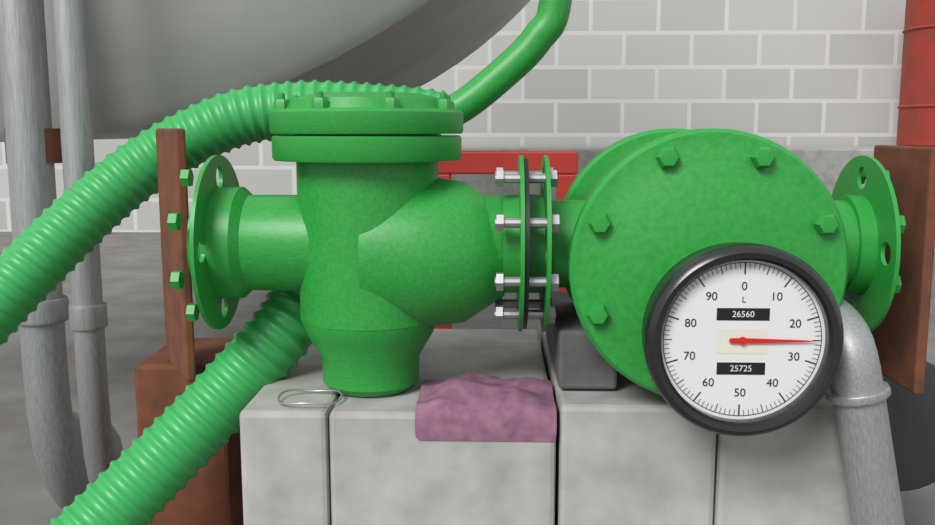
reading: 25 L
